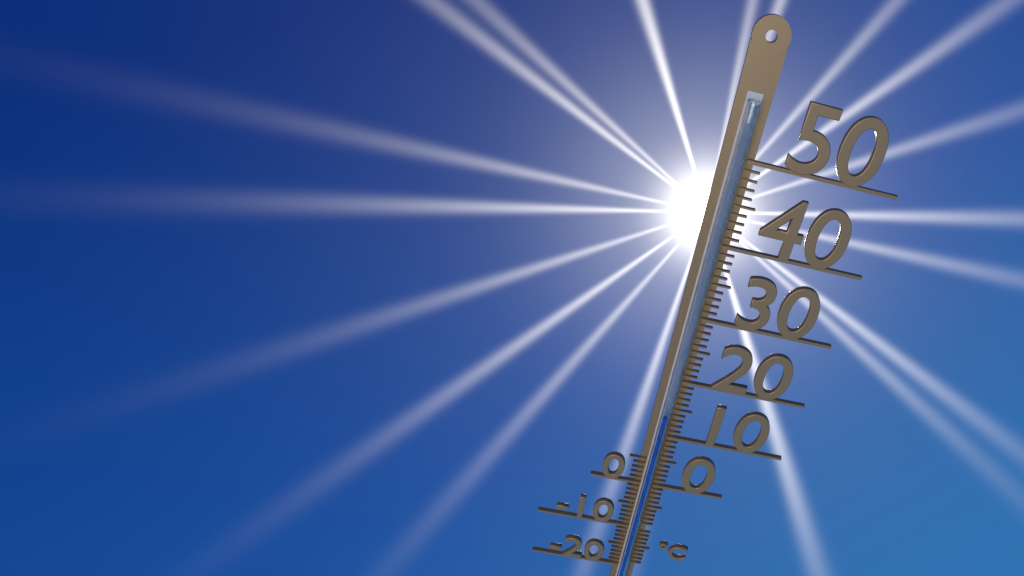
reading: 14 °C
